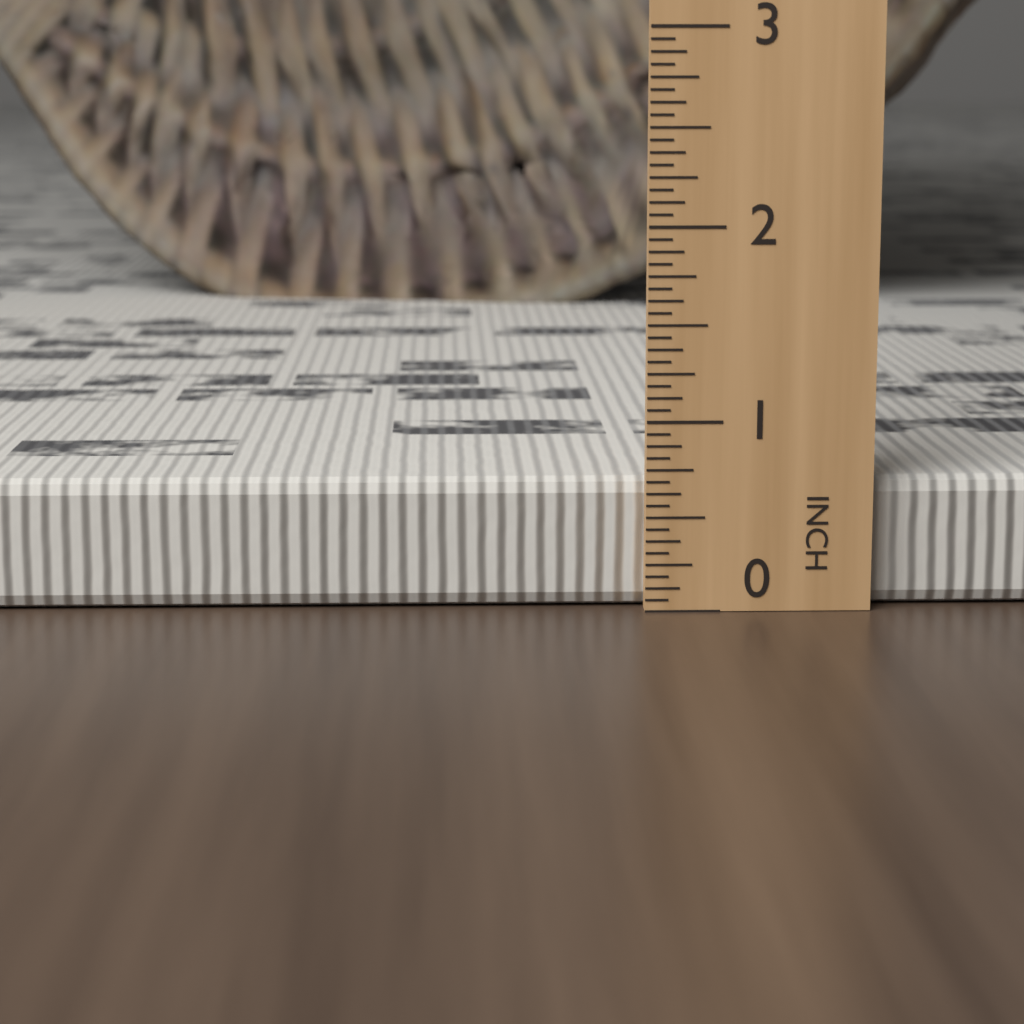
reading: 0.6875 in
